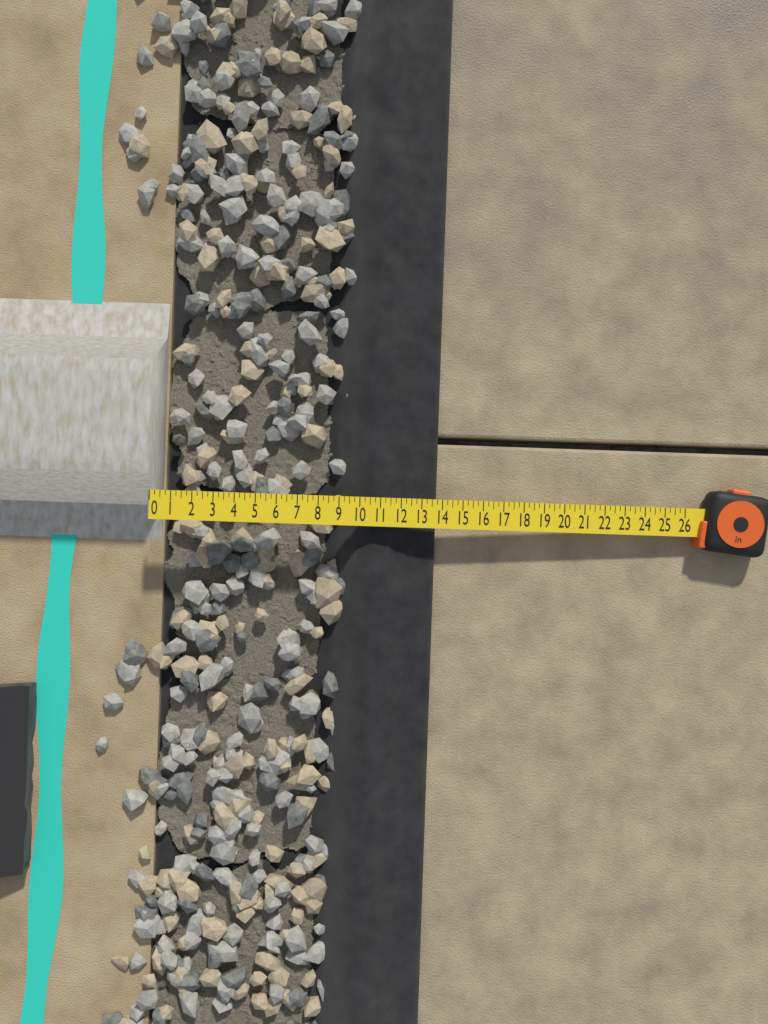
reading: 13.75 in
